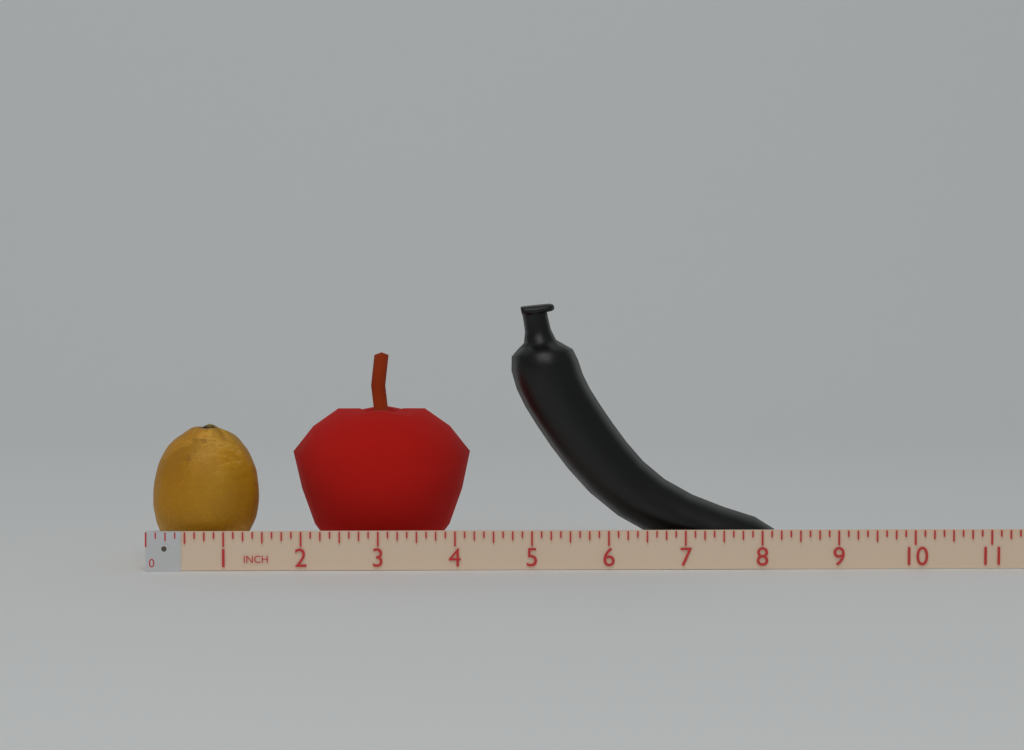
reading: 8.250 in
